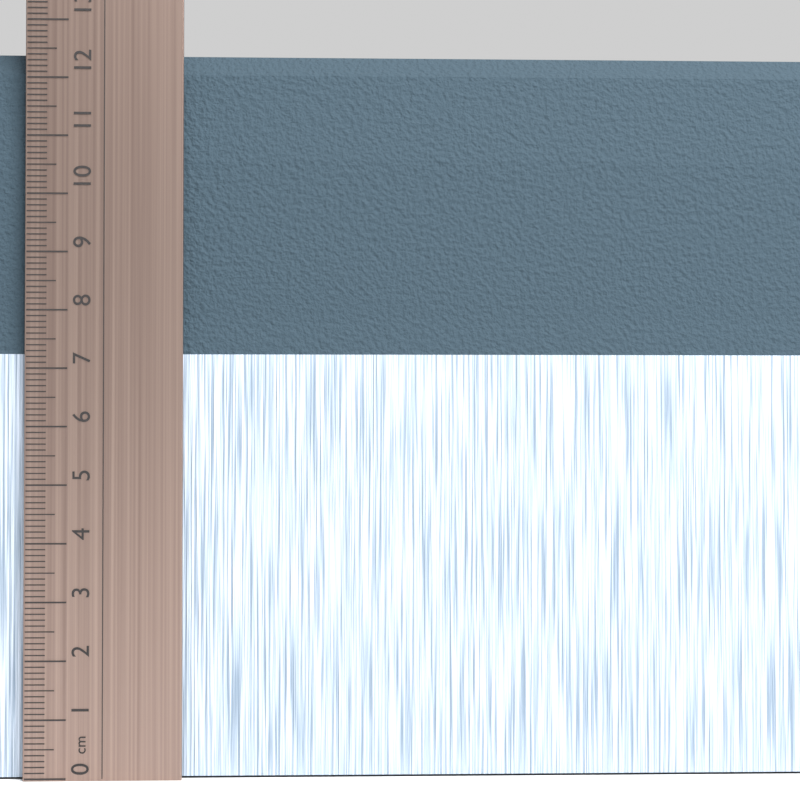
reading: 12.5 cm
